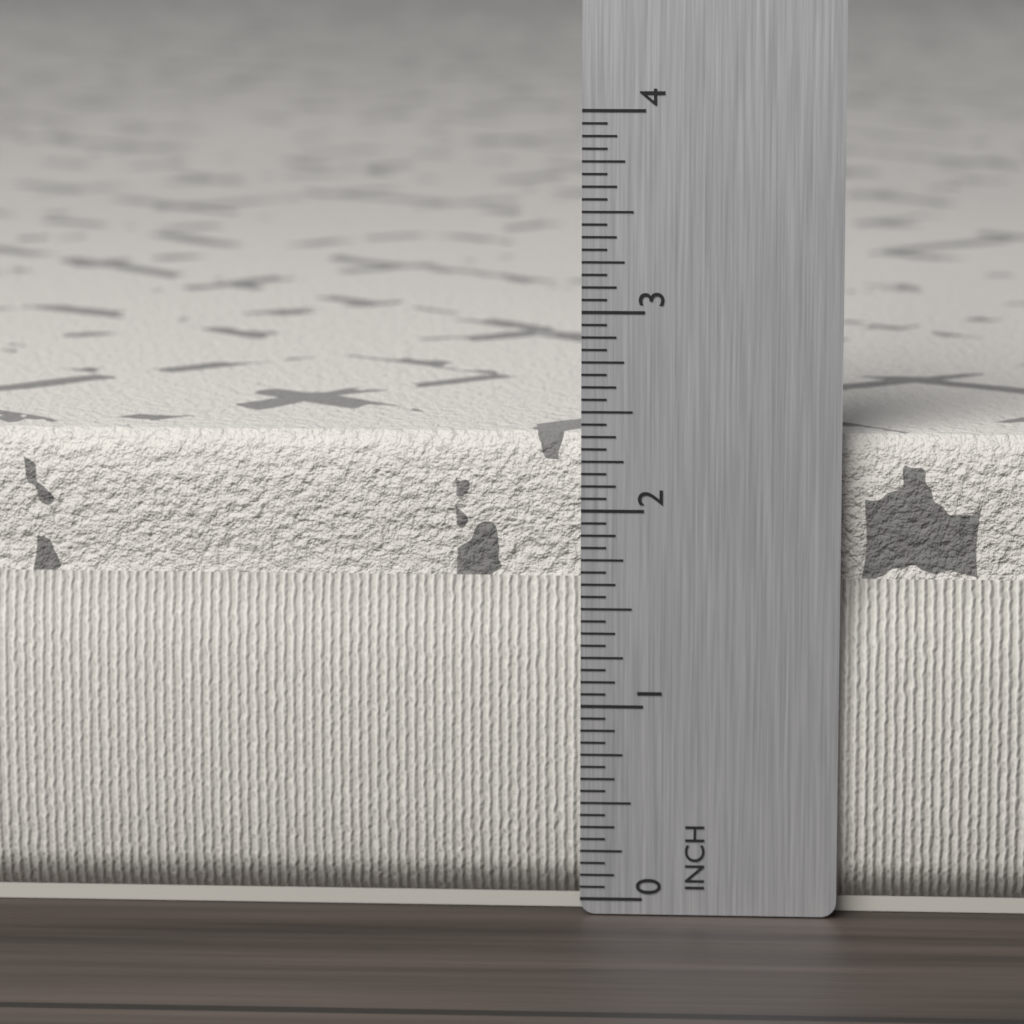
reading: 2.3750 in
